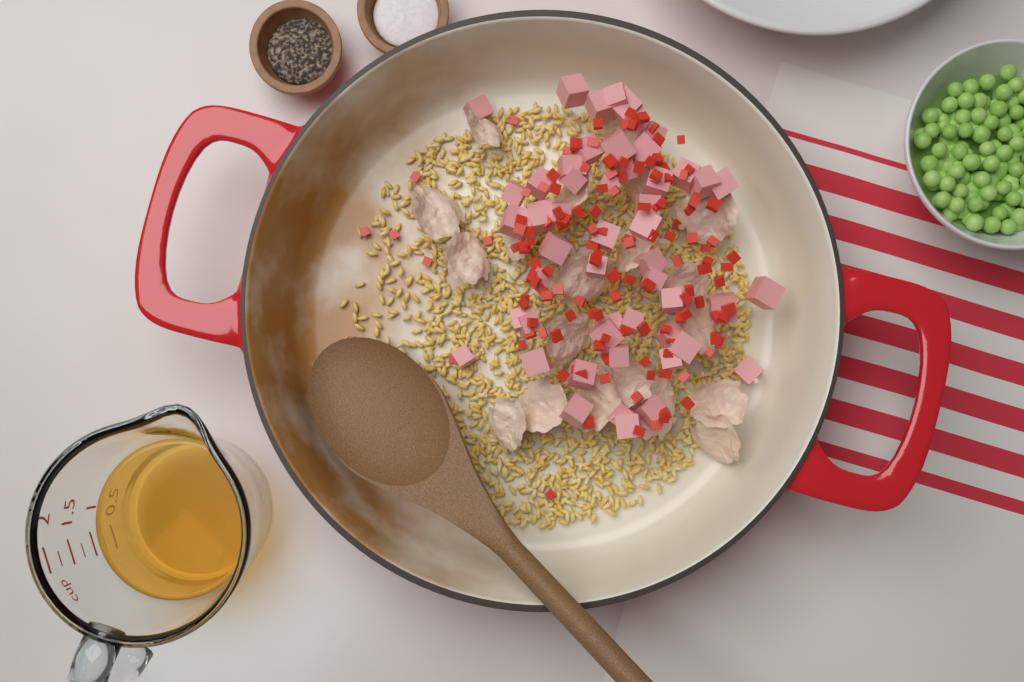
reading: 1.00 cup
